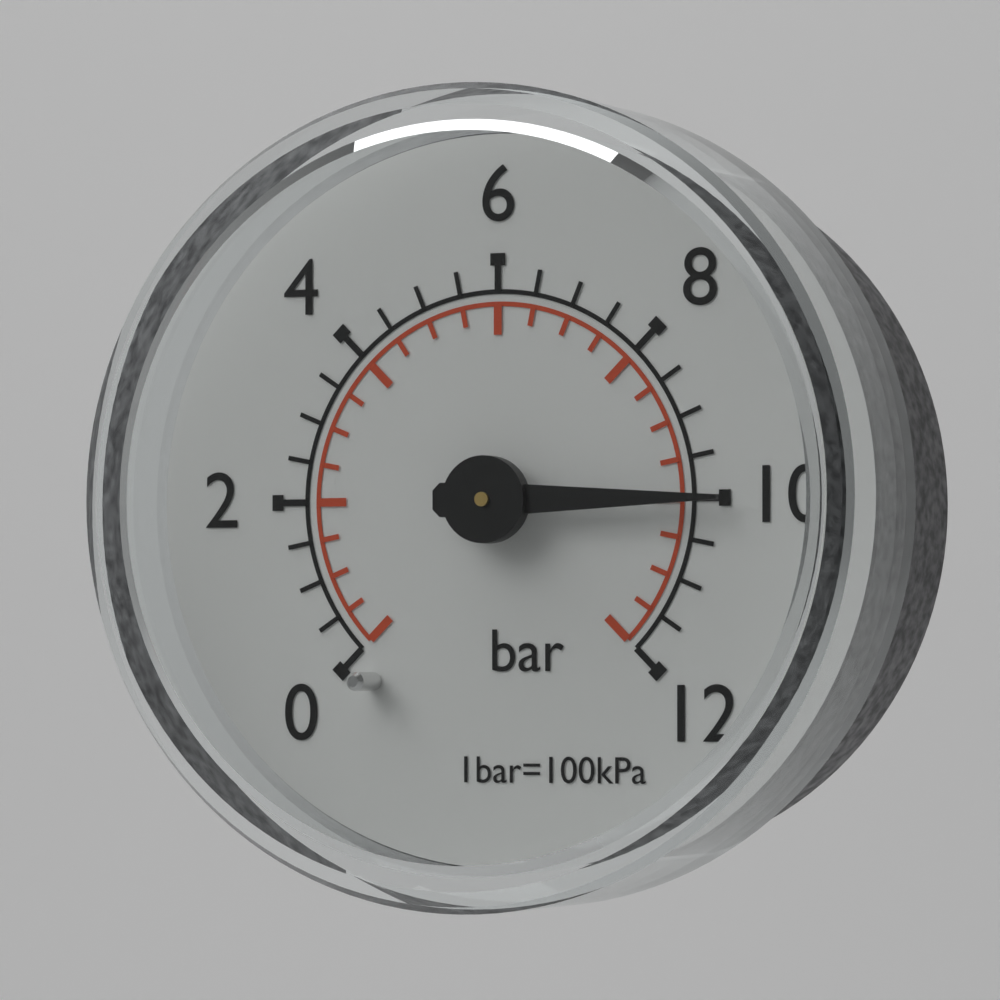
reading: 10.0 bar
